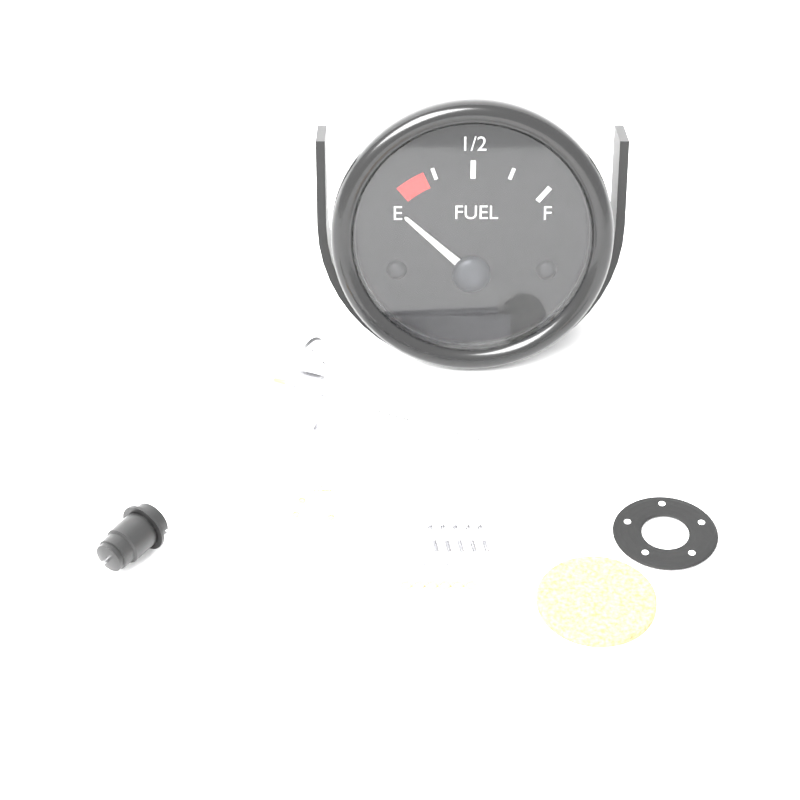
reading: -0.10 (no unit)
